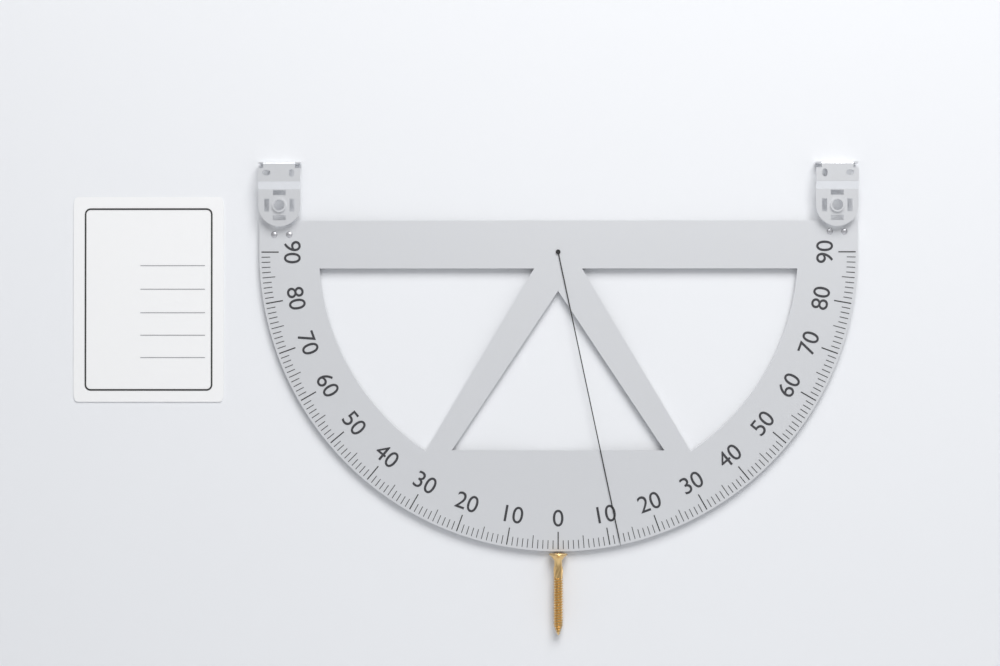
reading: 12 (no unit)
